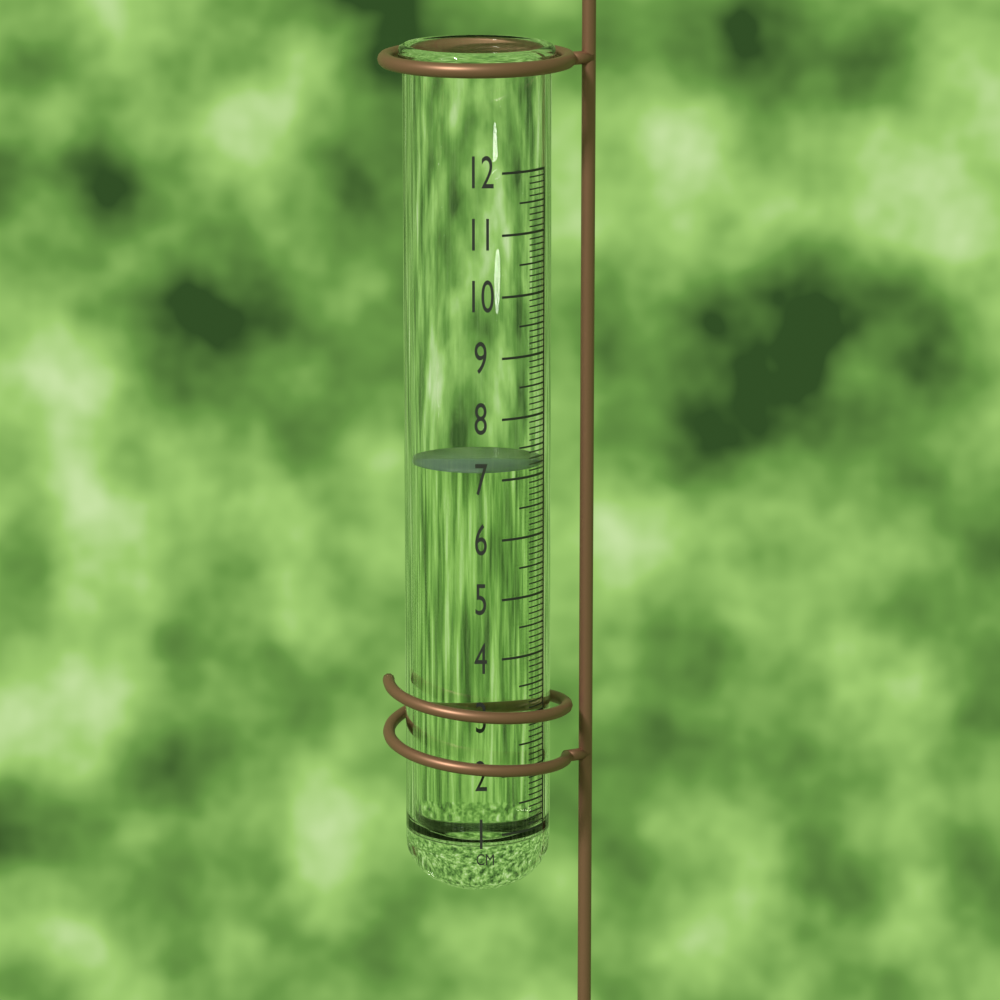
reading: 7.2 cm
